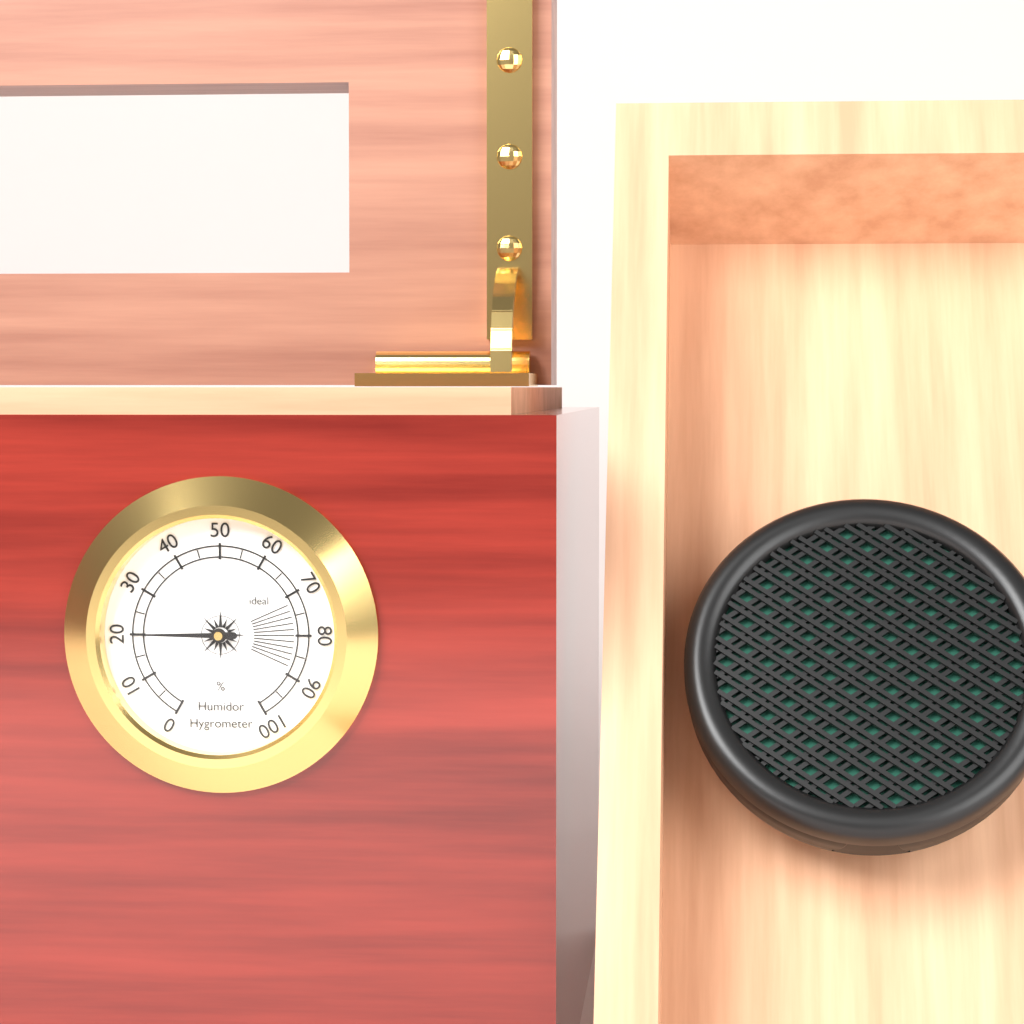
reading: 20 %
